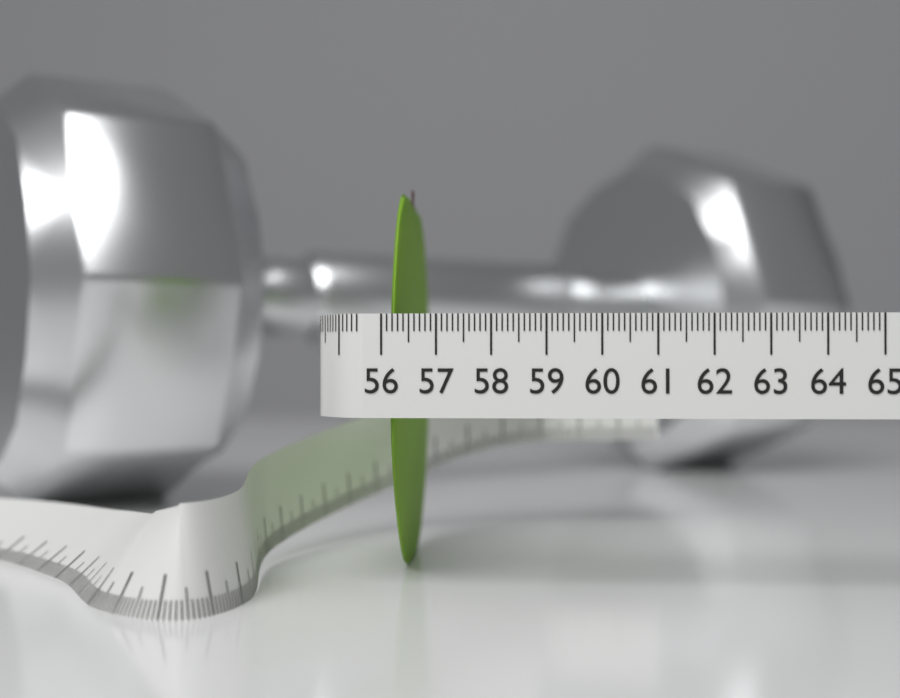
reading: 56.4 (no unit)
